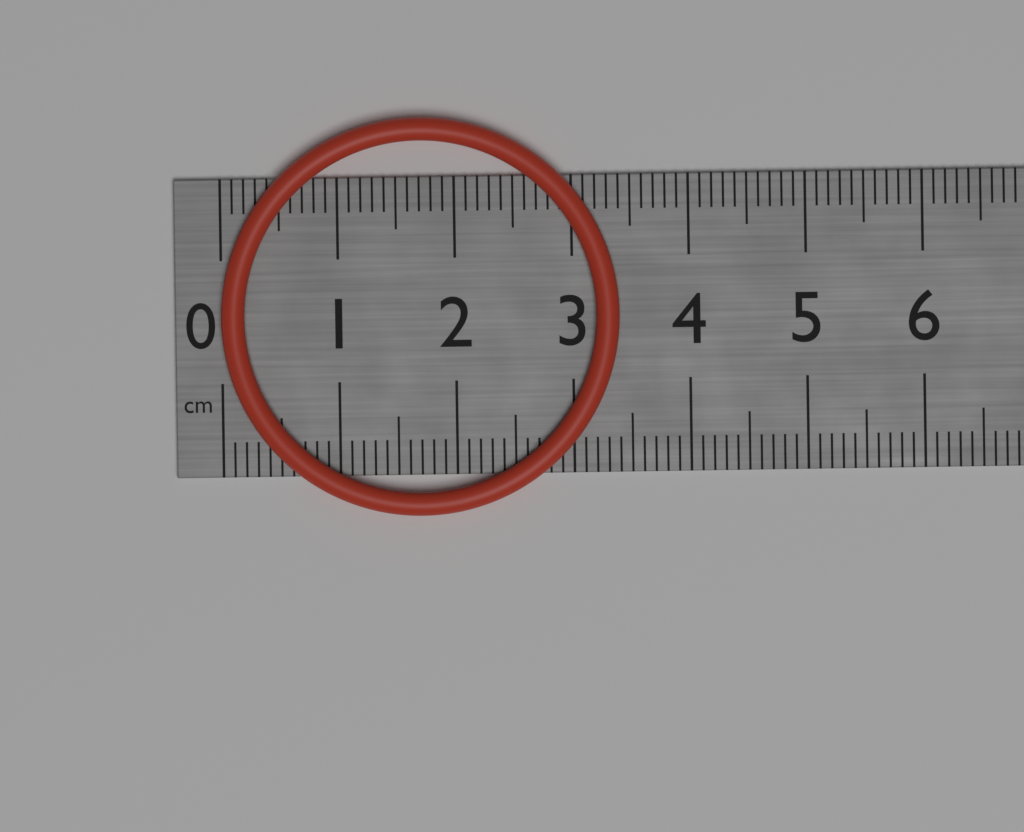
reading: 3.4 cm
